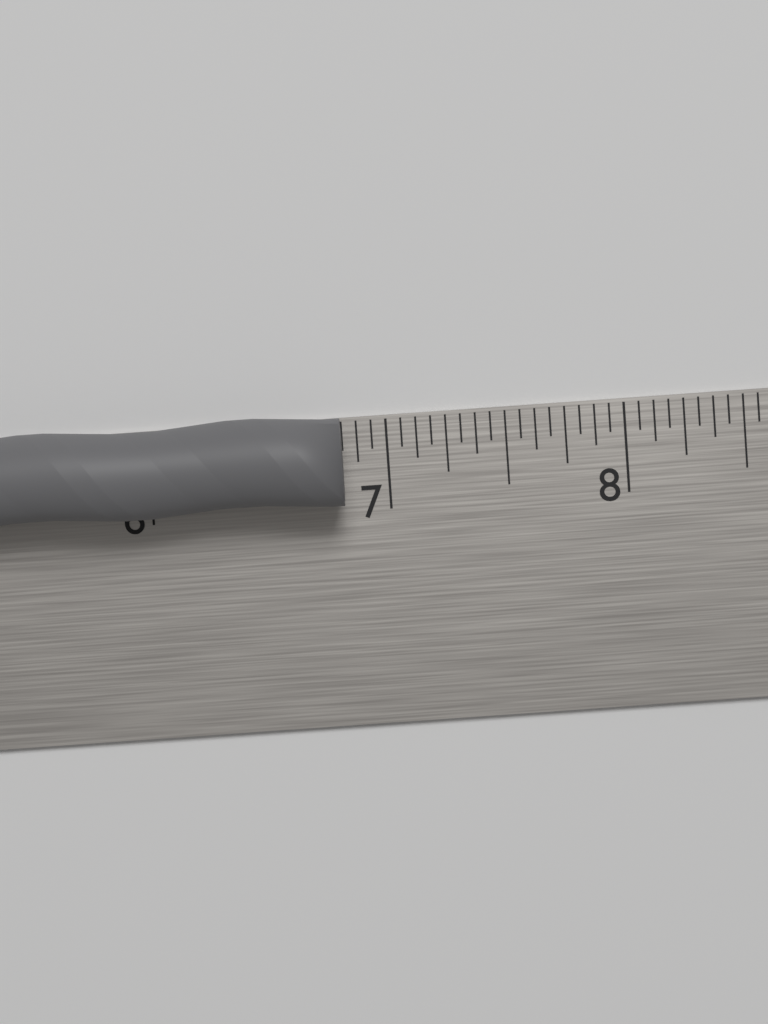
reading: 6.8125 in
